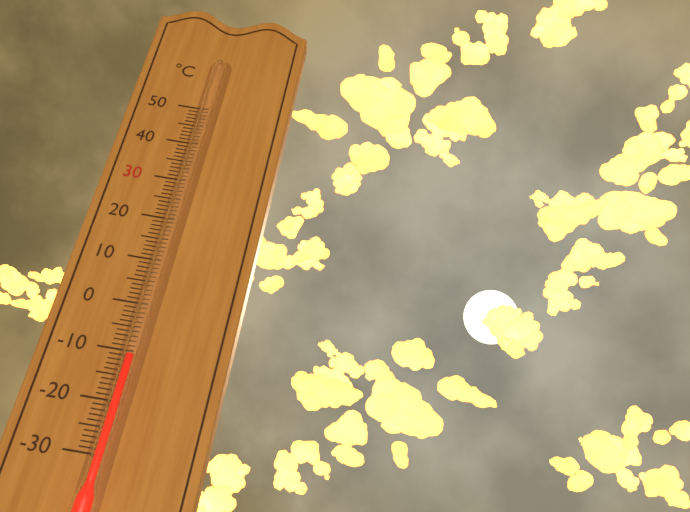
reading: -11 °C
